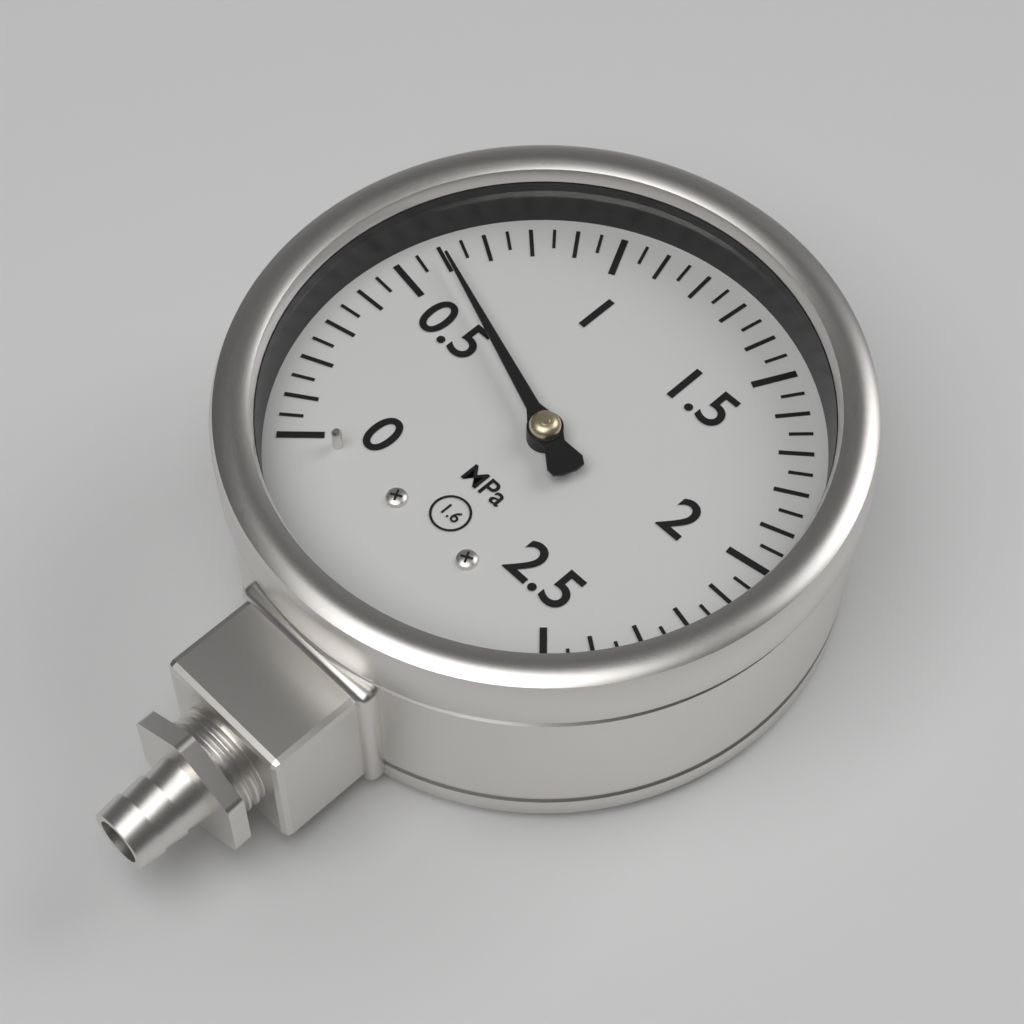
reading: 0.60 MPa
